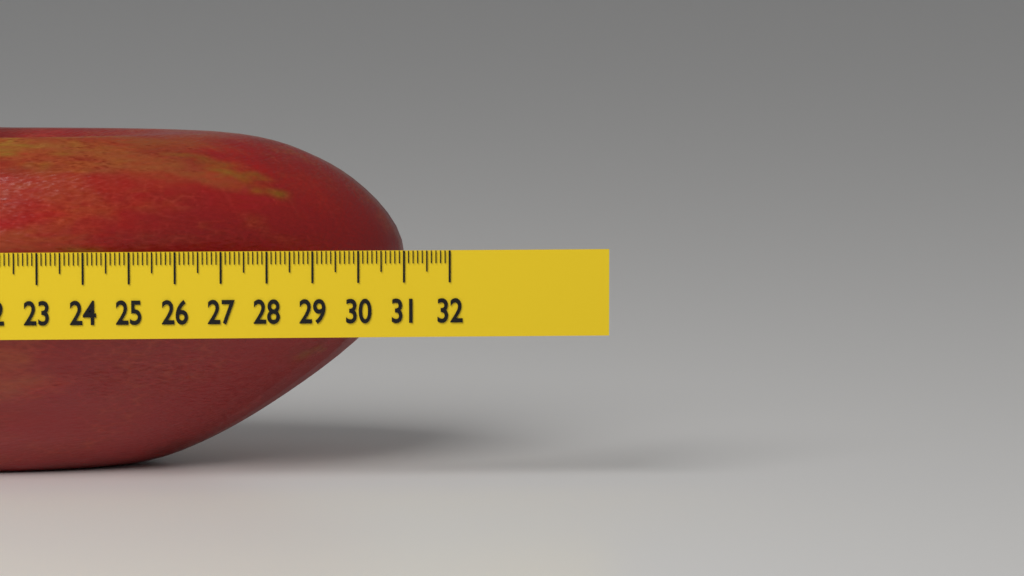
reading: 31.2 (no unit)
